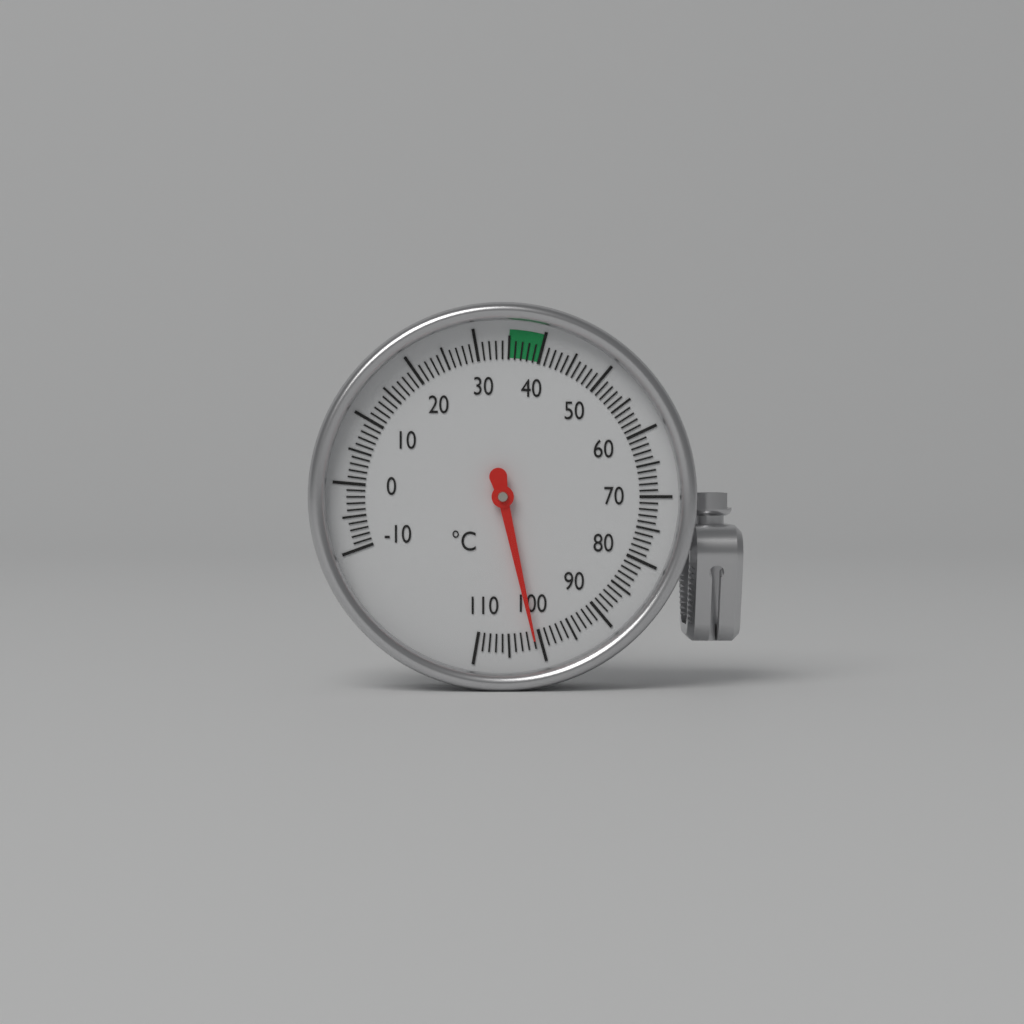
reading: 101 °C
